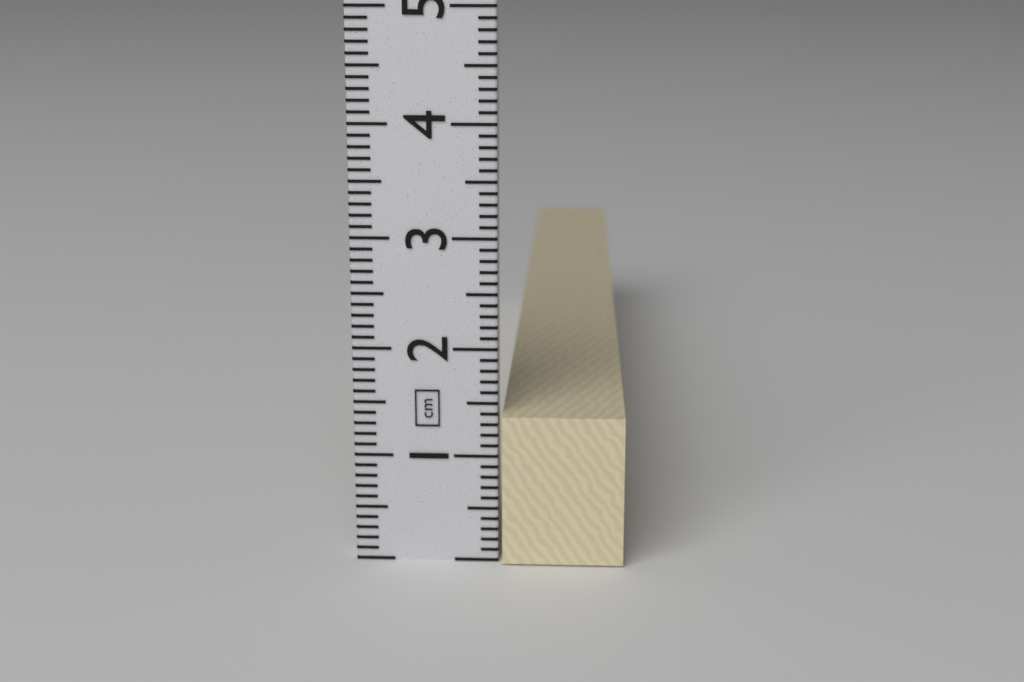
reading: 1.4 cm
